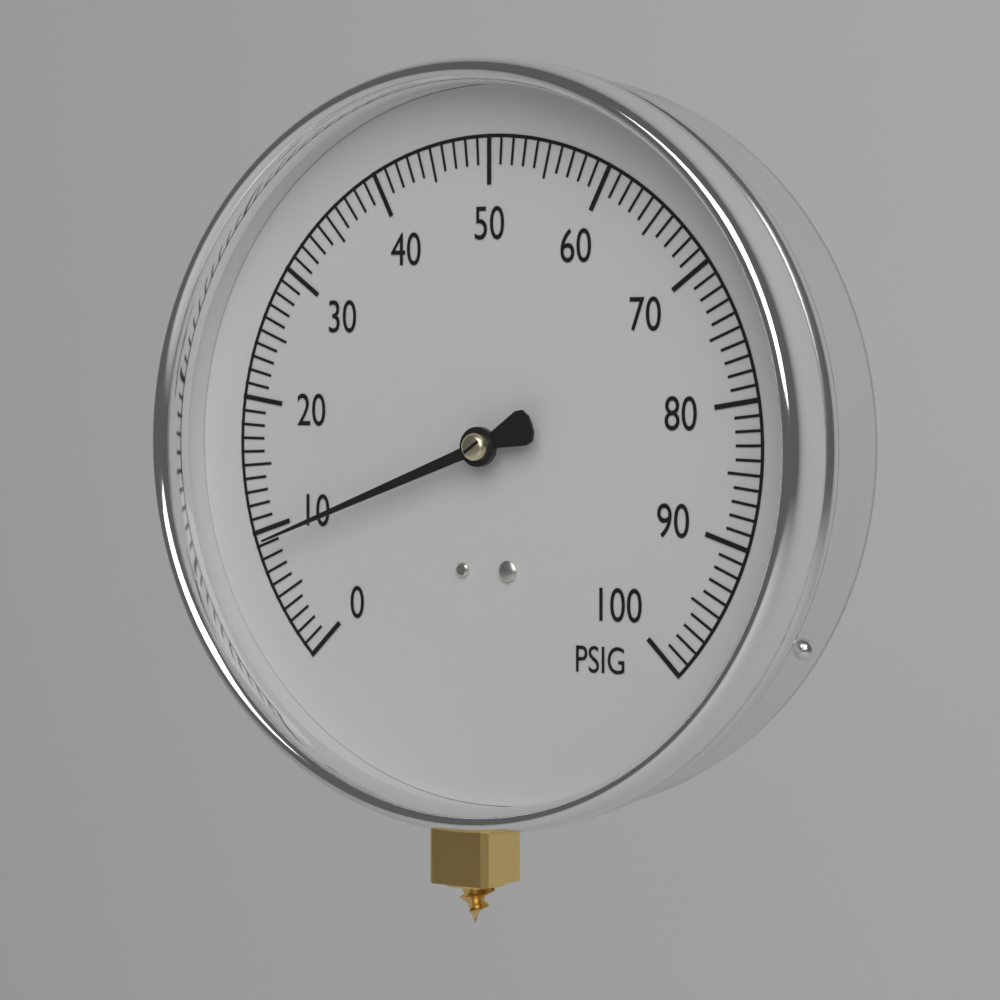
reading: 9 PSIG
